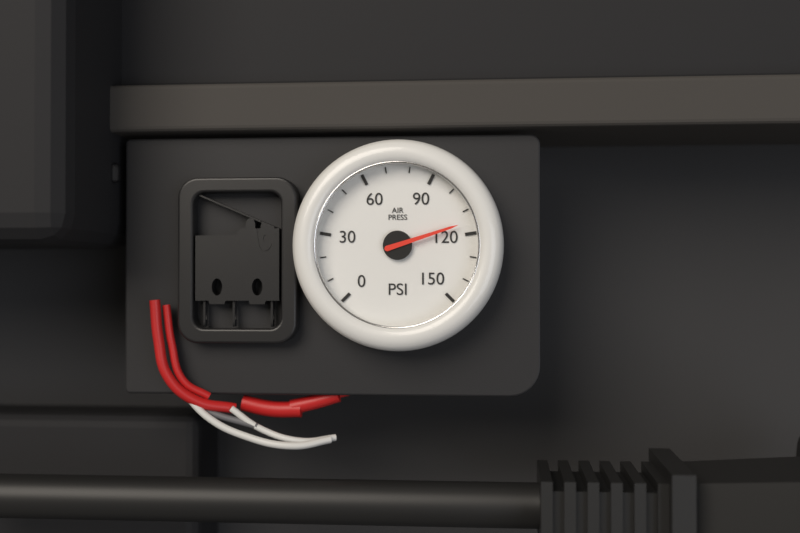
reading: 115 psi
